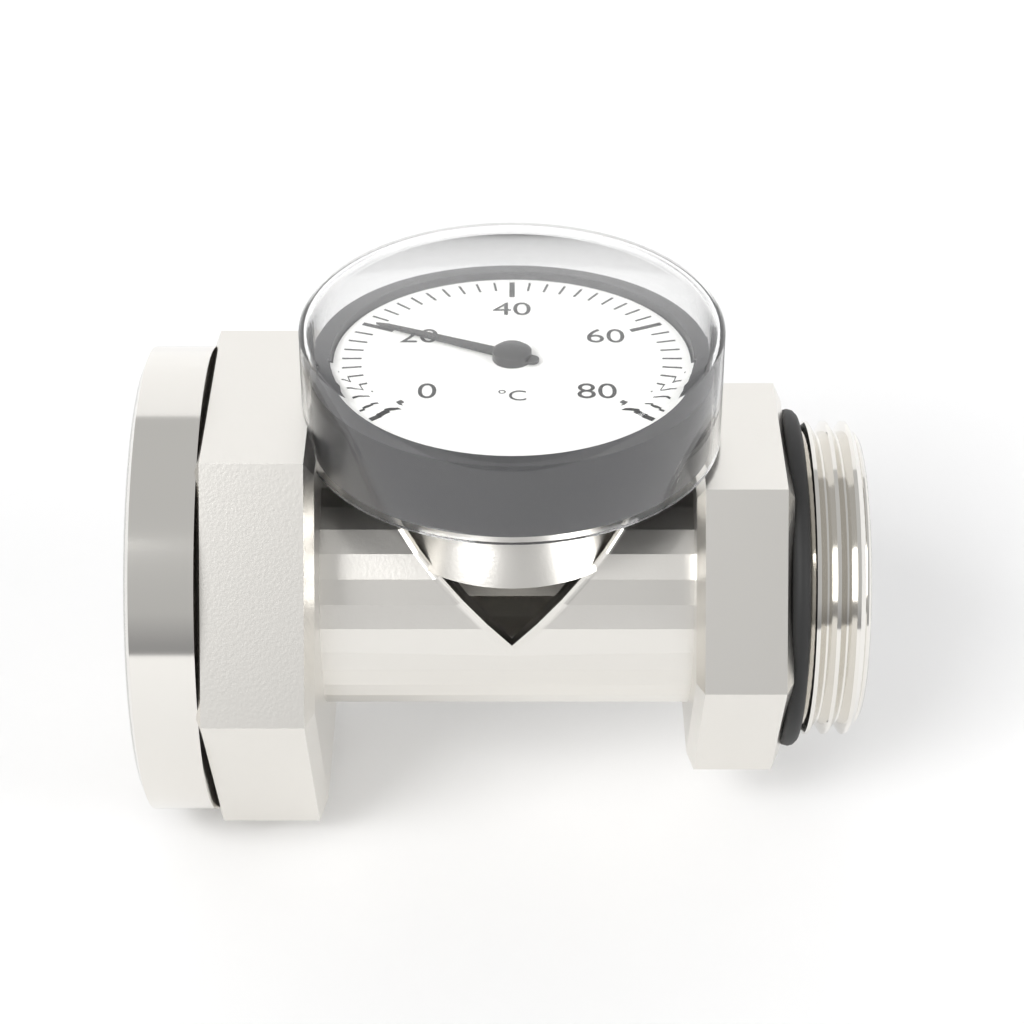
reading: 20 °C
